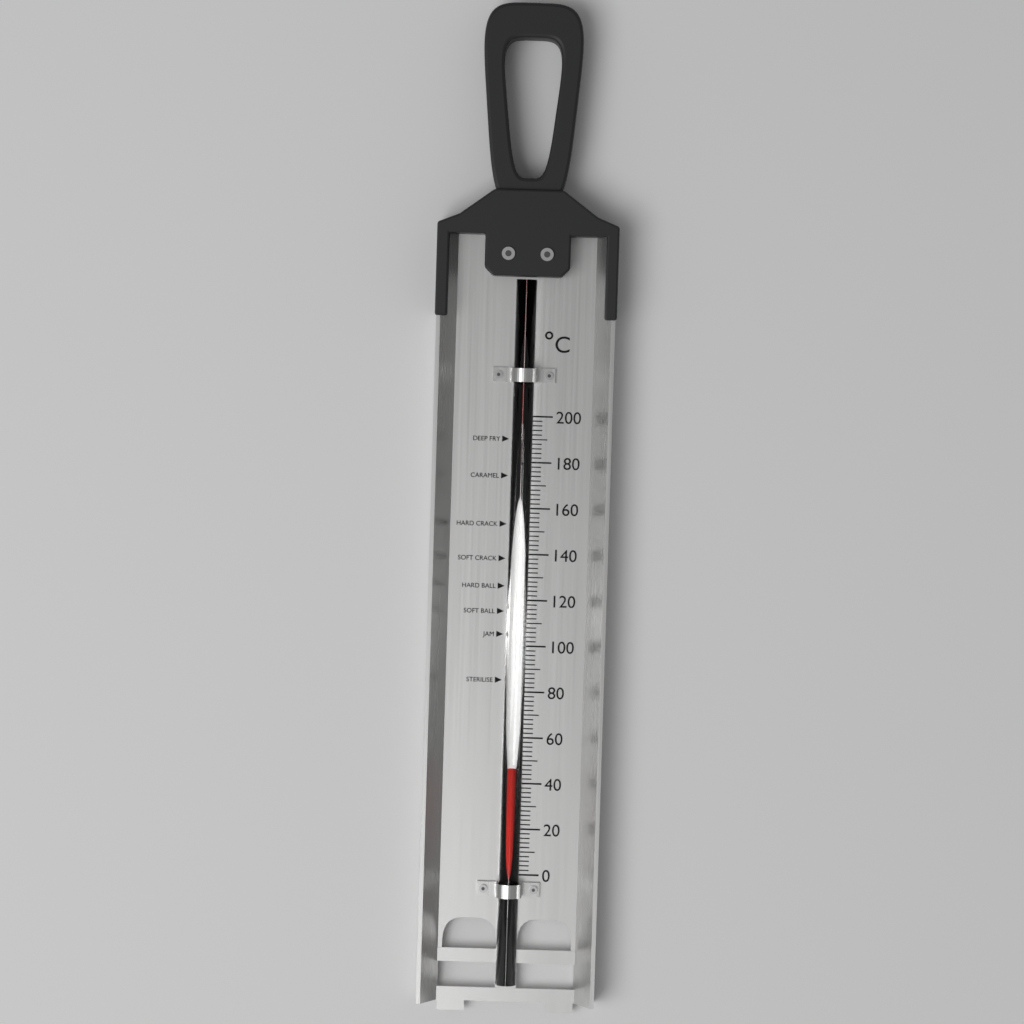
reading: 48 °C
